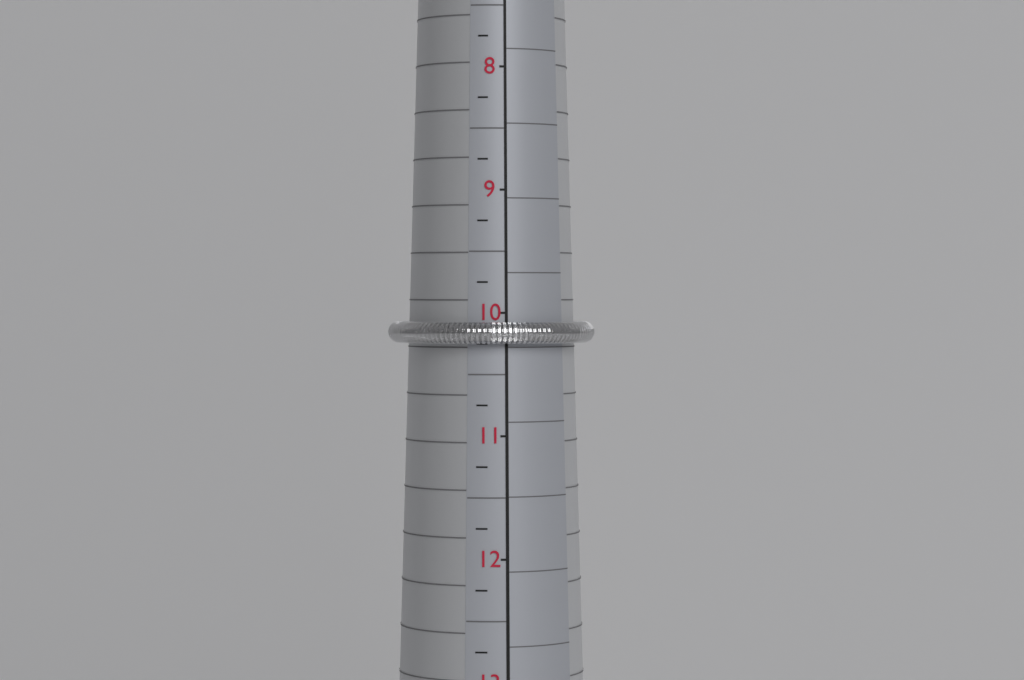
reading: 10.25 (no unit)
